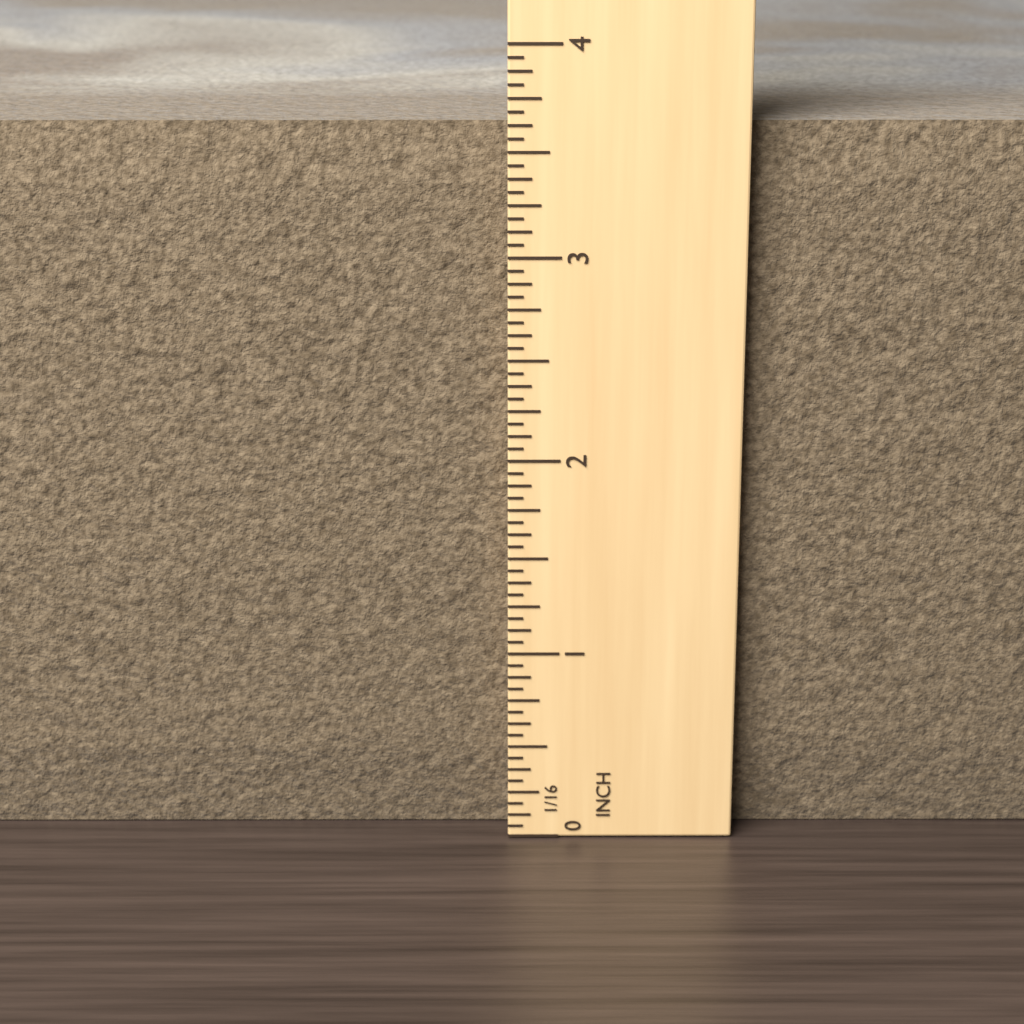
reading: 3.6250 in
